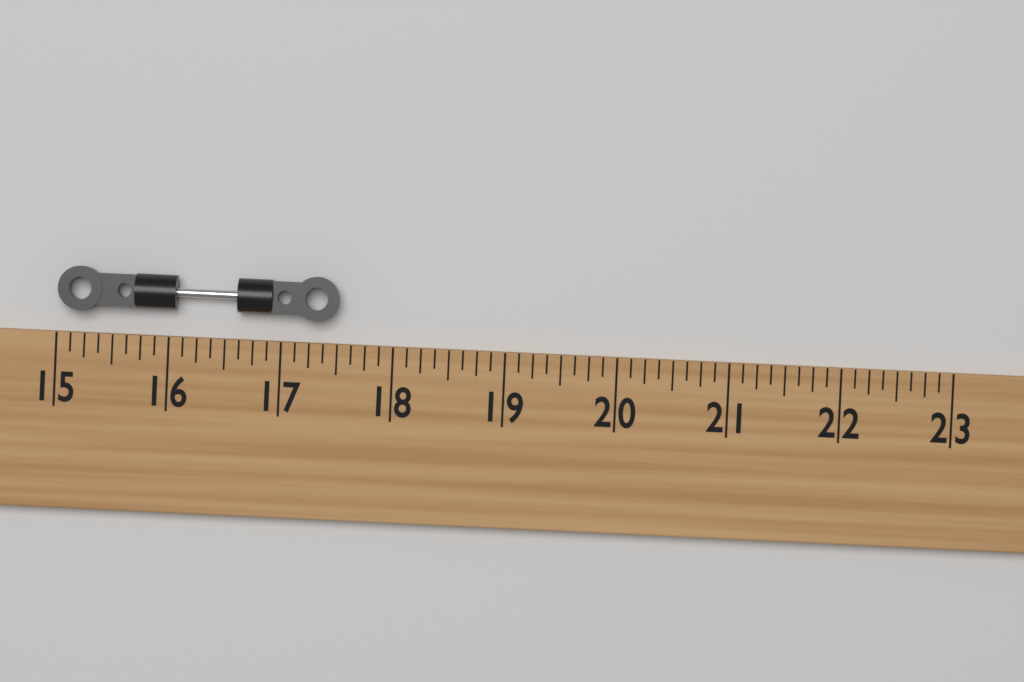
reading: 17.500 (no unit)
